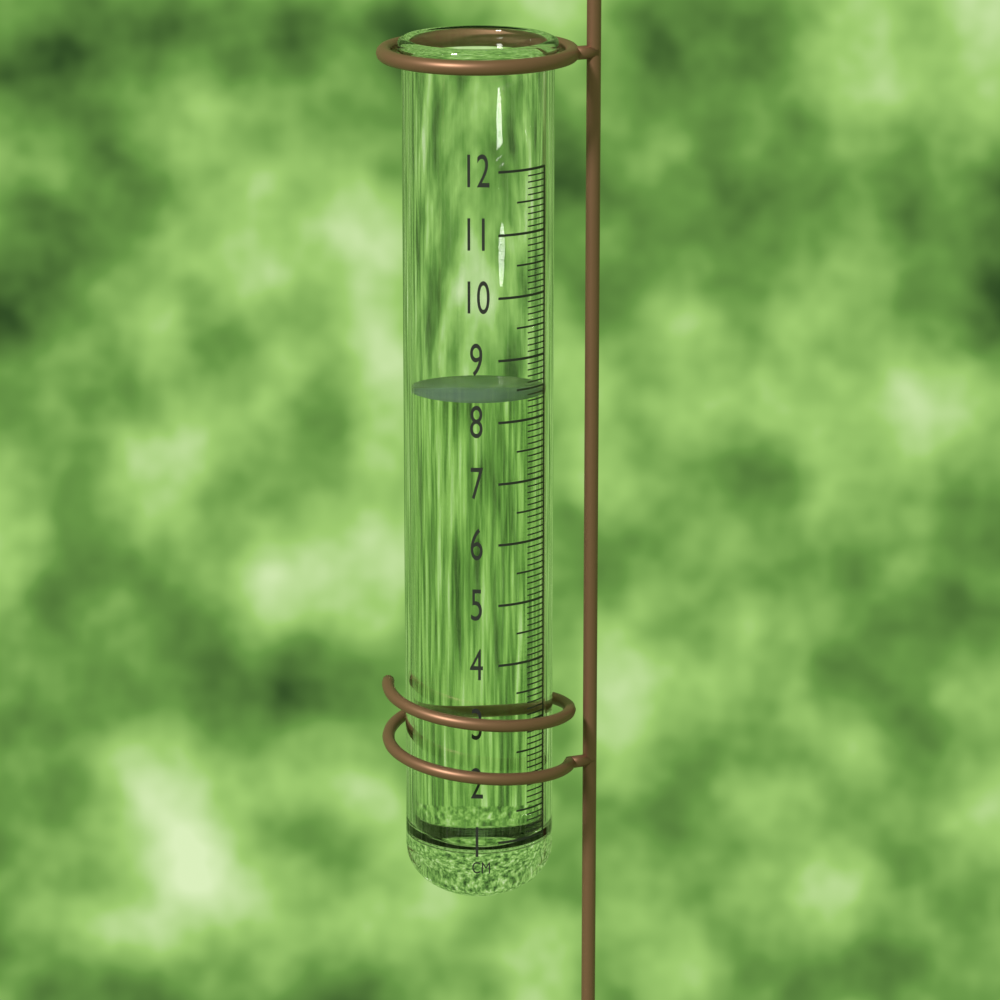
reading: 8.4 cm
